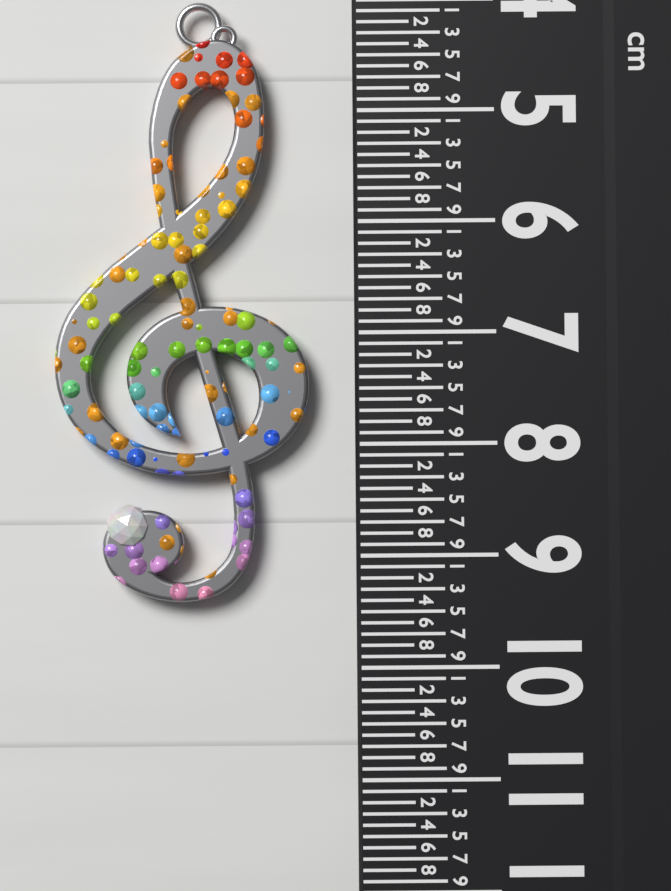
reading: 9.4 cm
